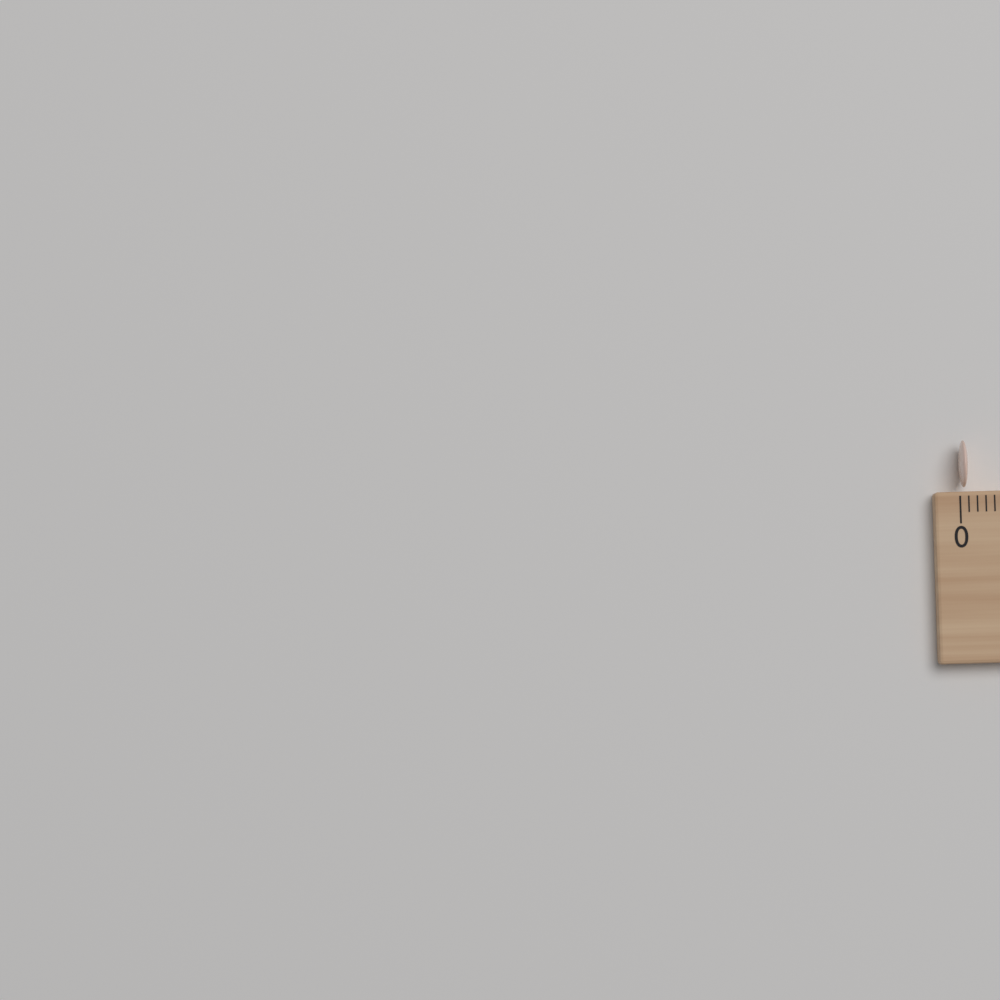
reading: 0.1 cm
